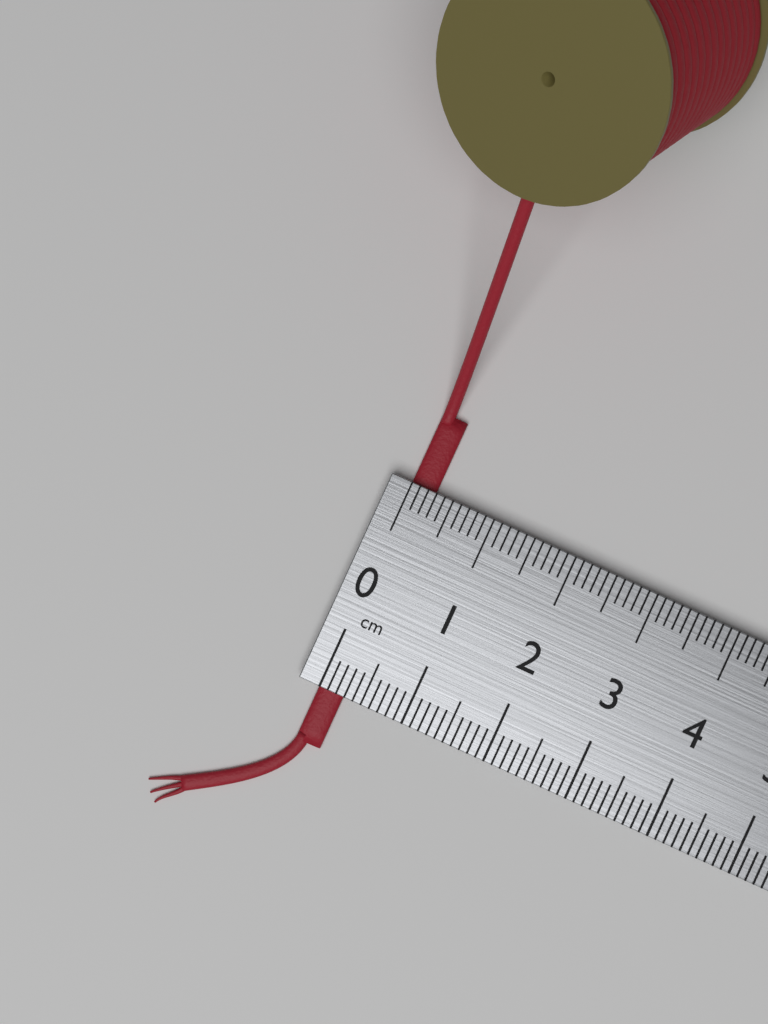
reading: 0.3 cm
